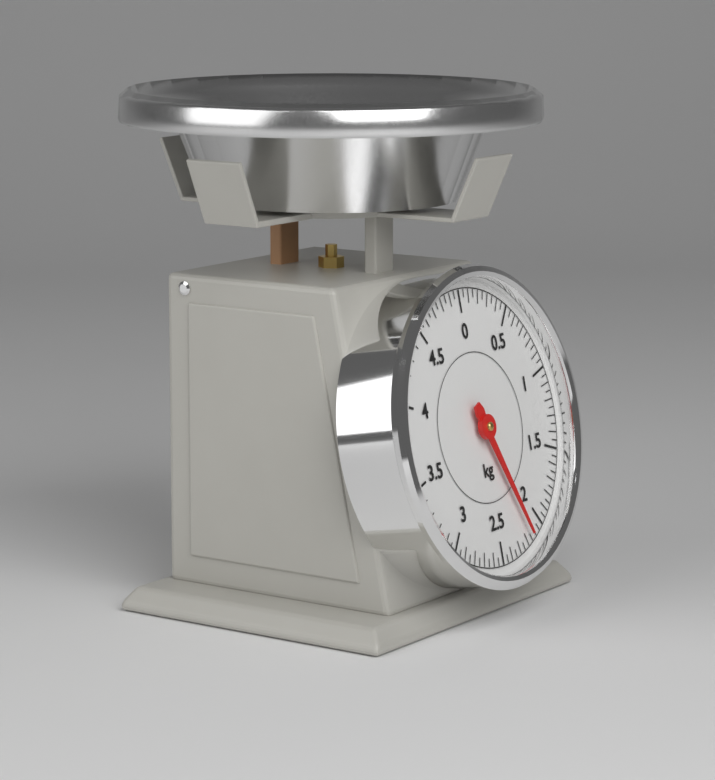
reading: 2.15 kg
